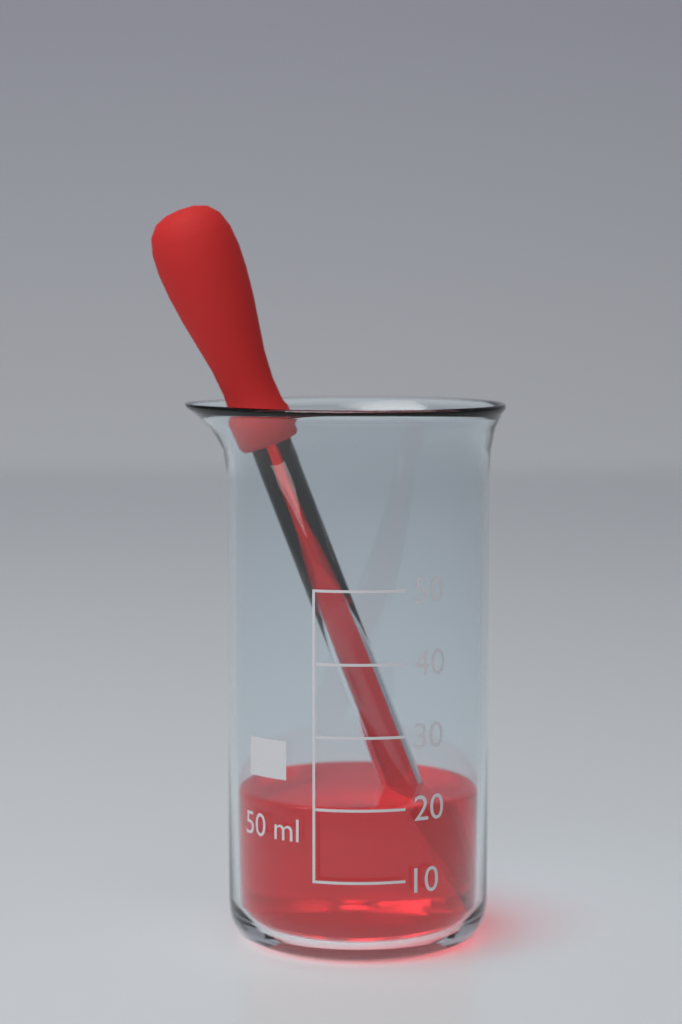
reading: 20 ml
